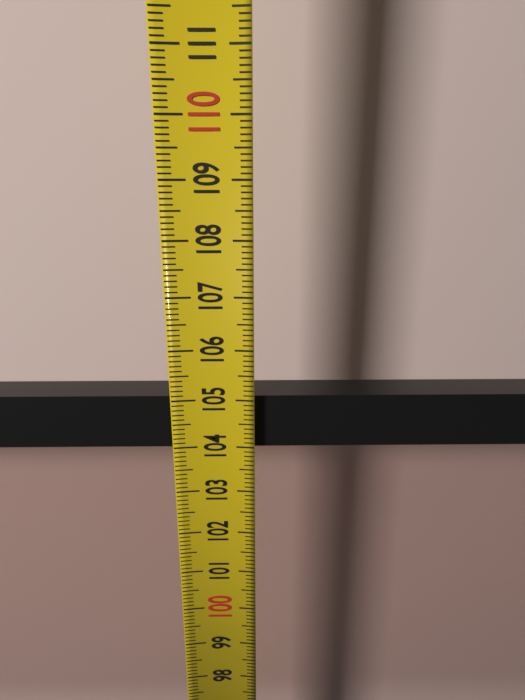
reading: 105.0 (no unit)
